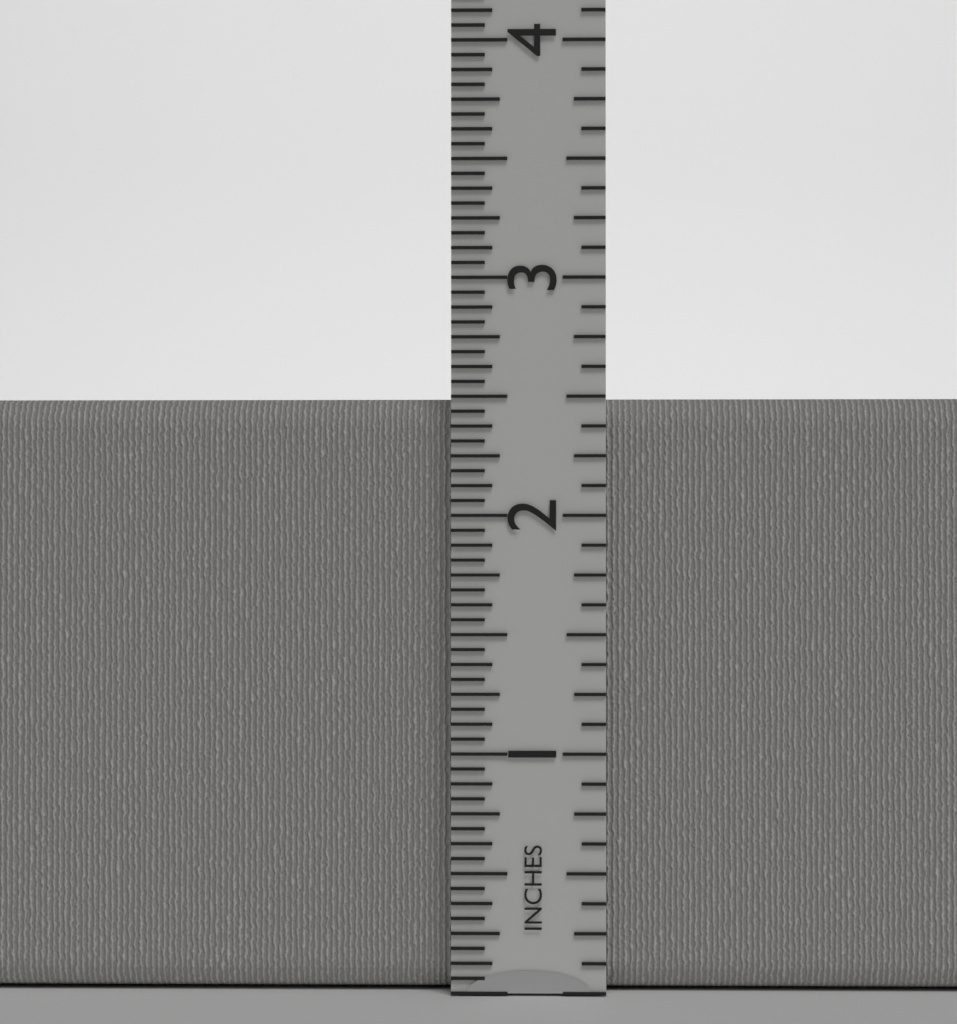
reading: 2.5000 in
